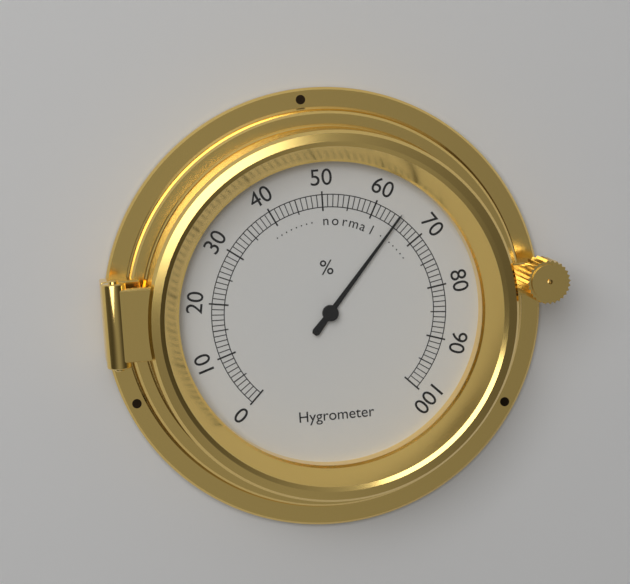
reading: 65 %
